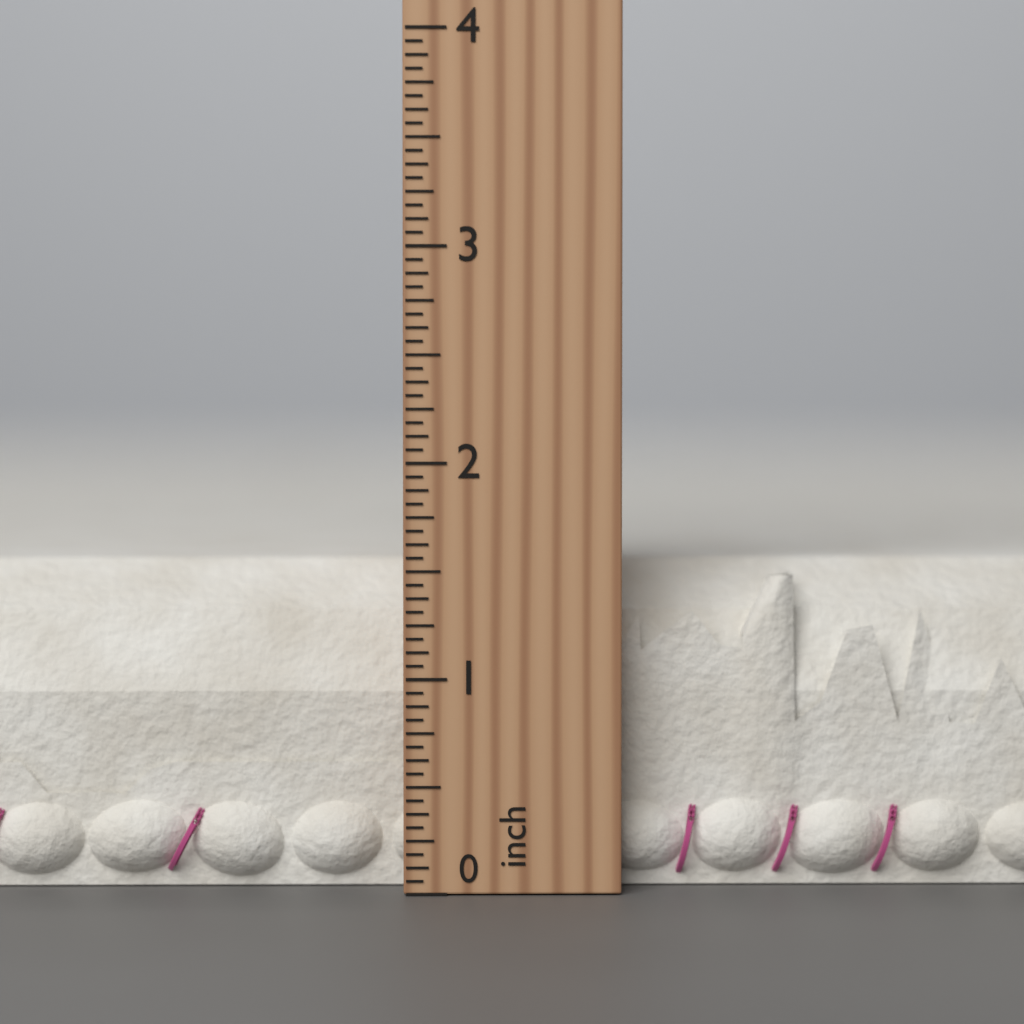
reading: 1.5625 inch
